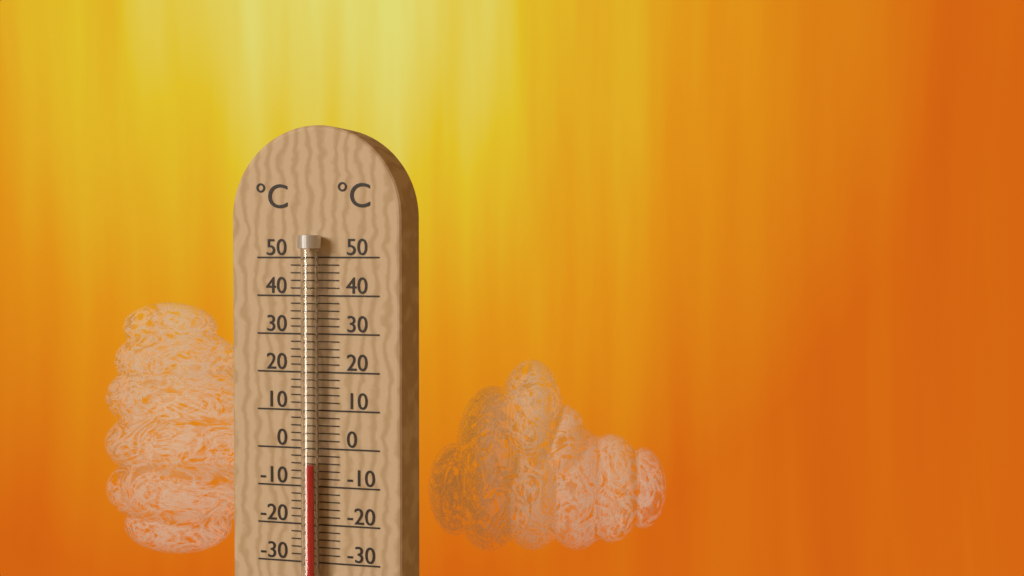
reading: -4 °C
